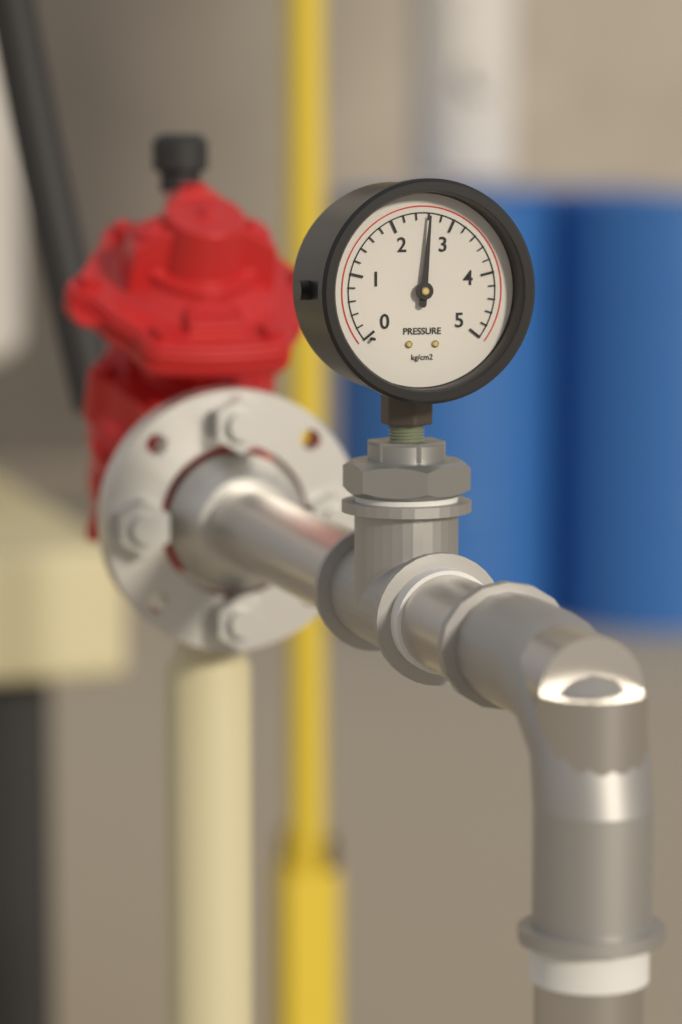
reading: 2.6 kg/cm2
